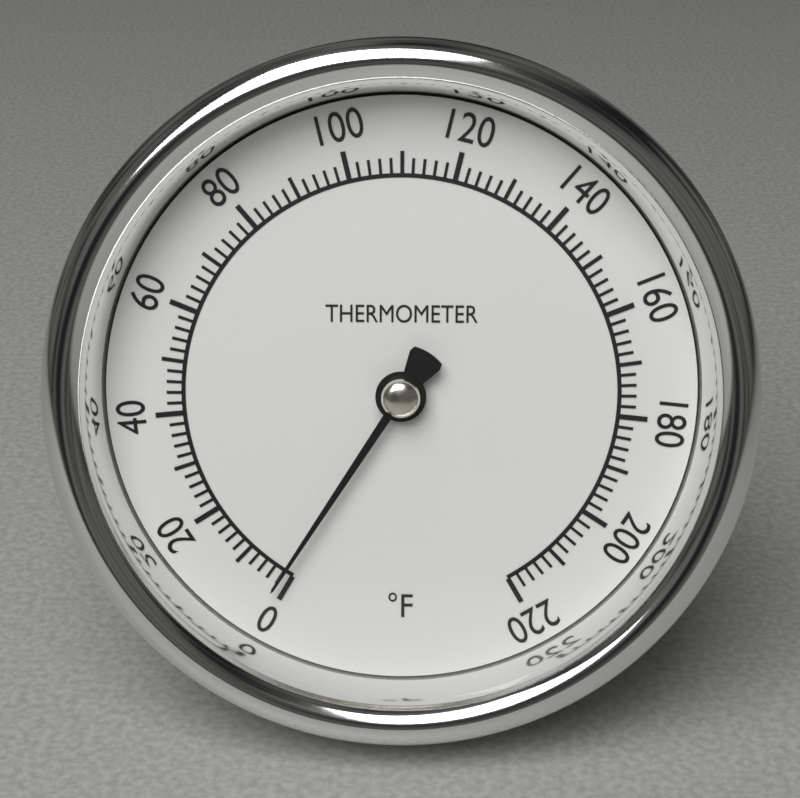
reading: 2 °F
